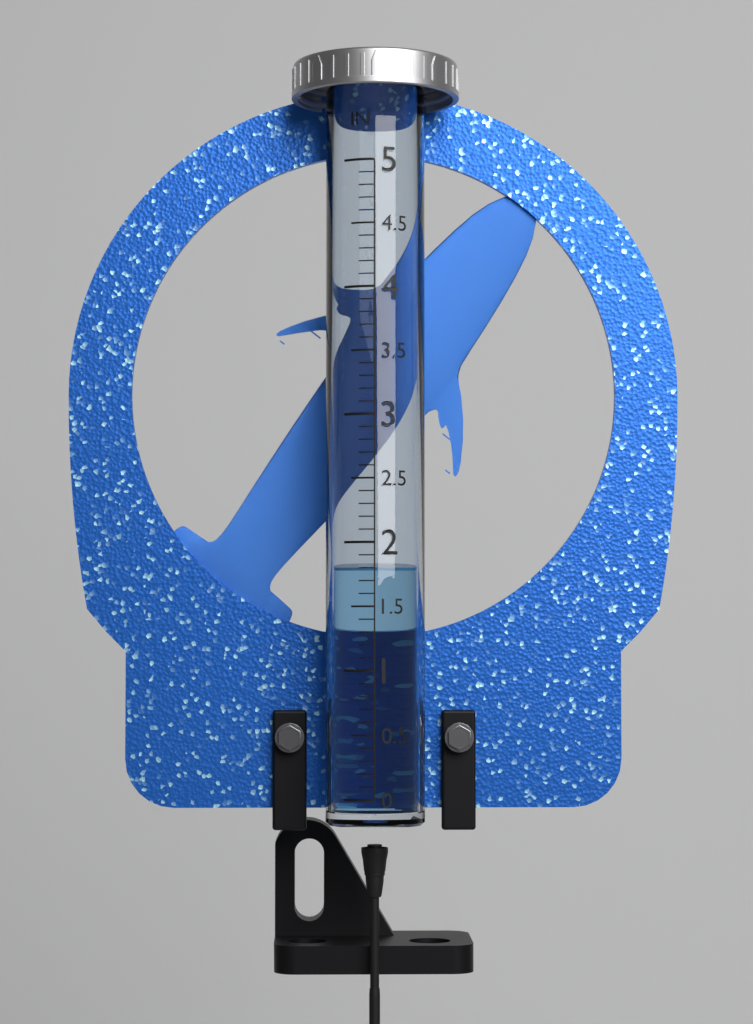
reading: 1.8 in
